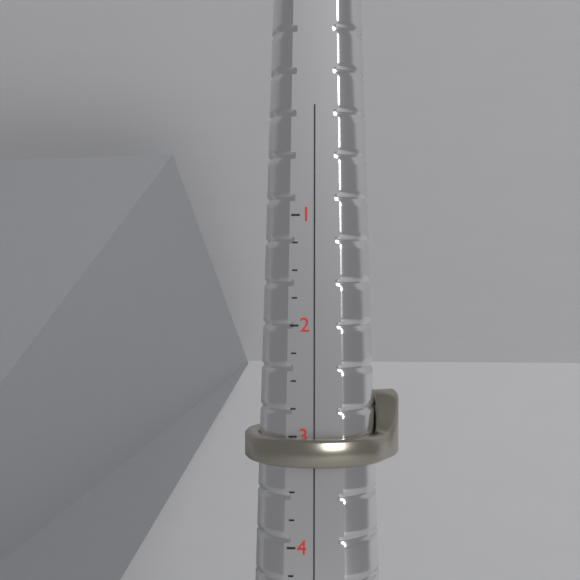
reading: 3.25 (no unit)
